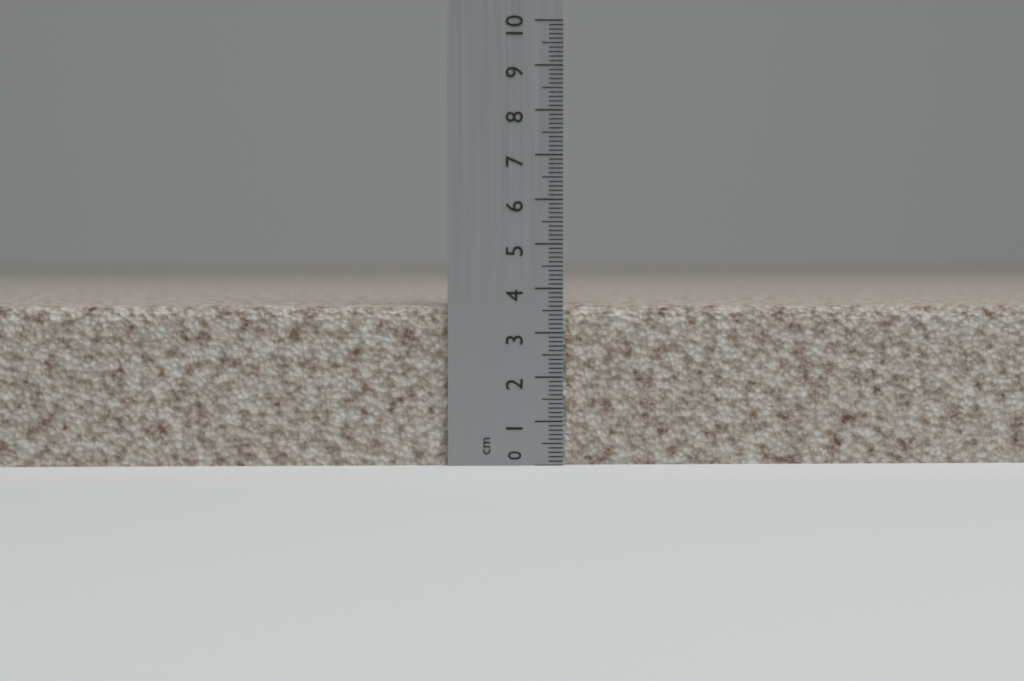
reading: 3.6 cm
